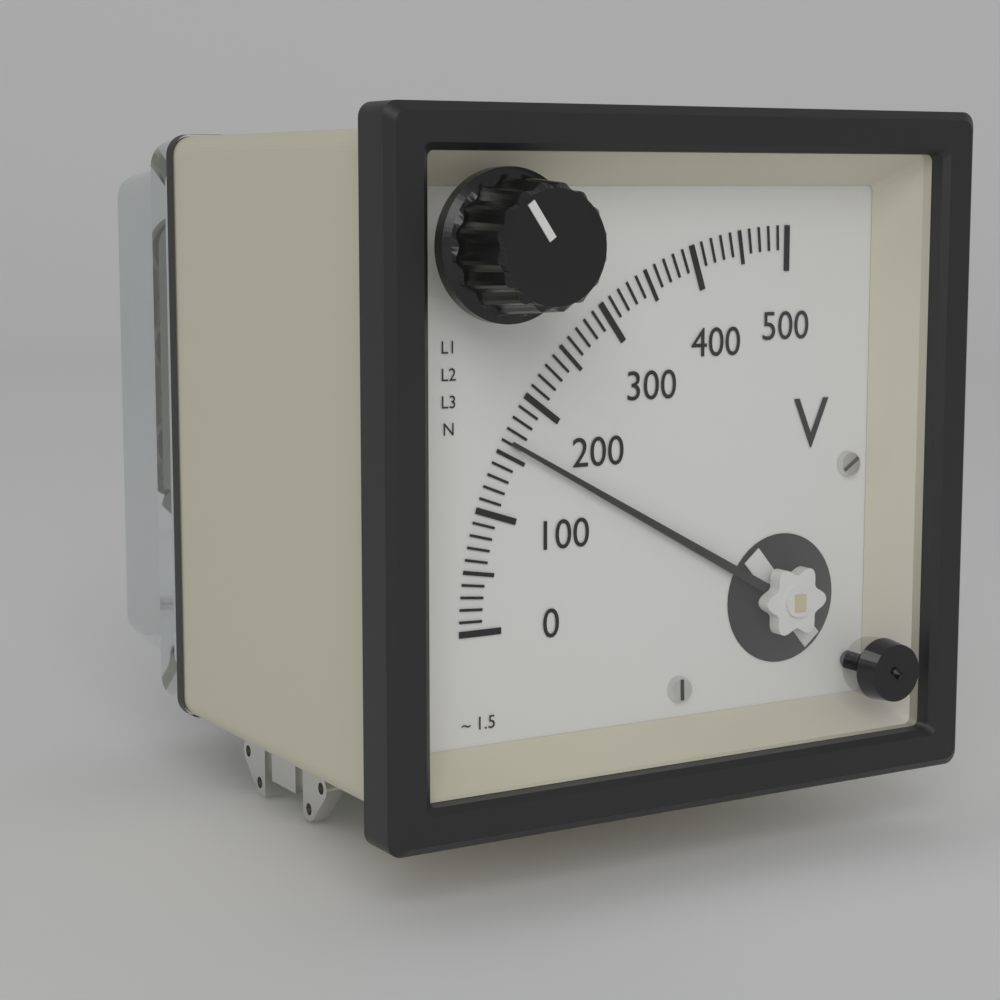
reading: 160 V
